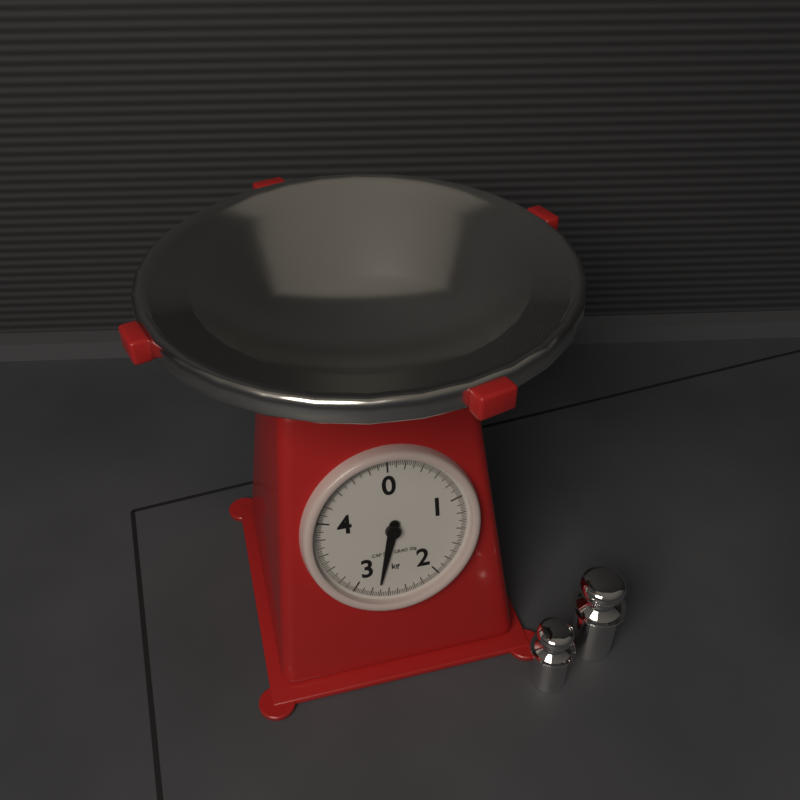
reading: 2.72 kg
